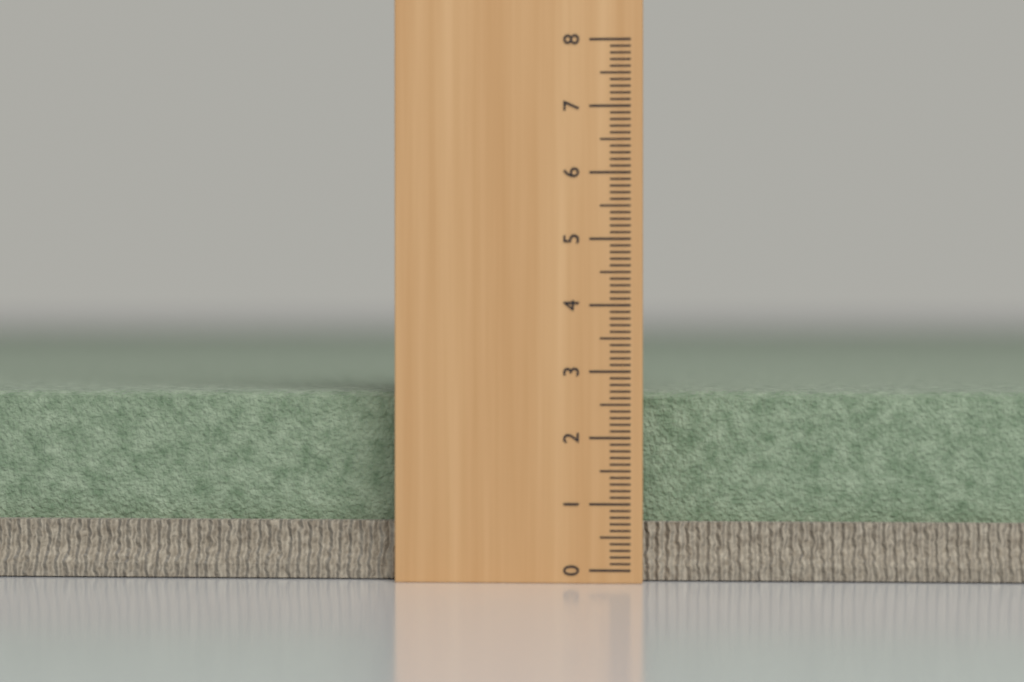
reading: 2.7 (no unit)
